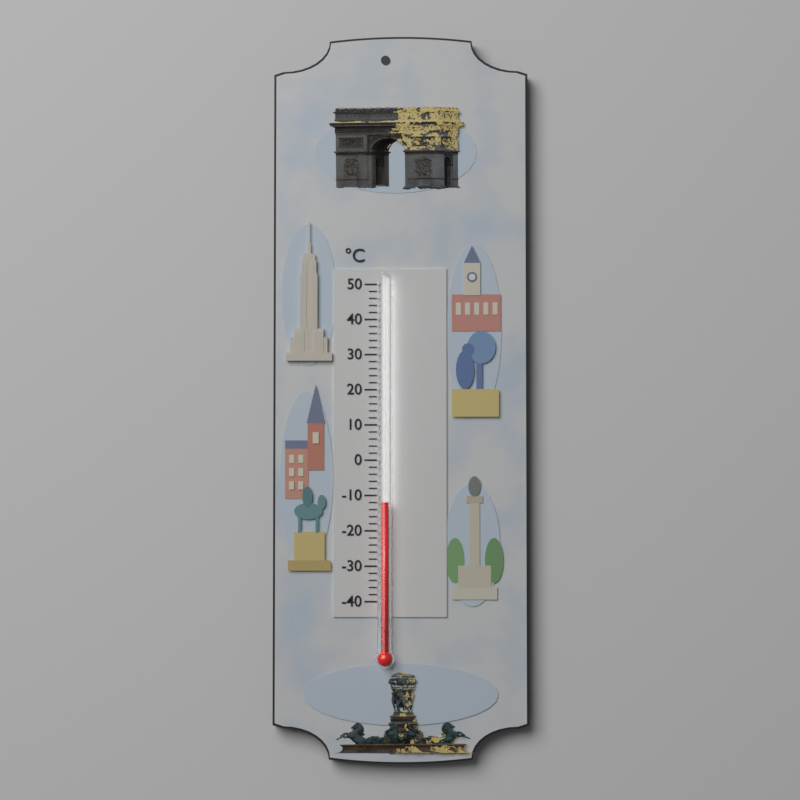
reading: -12 °C
